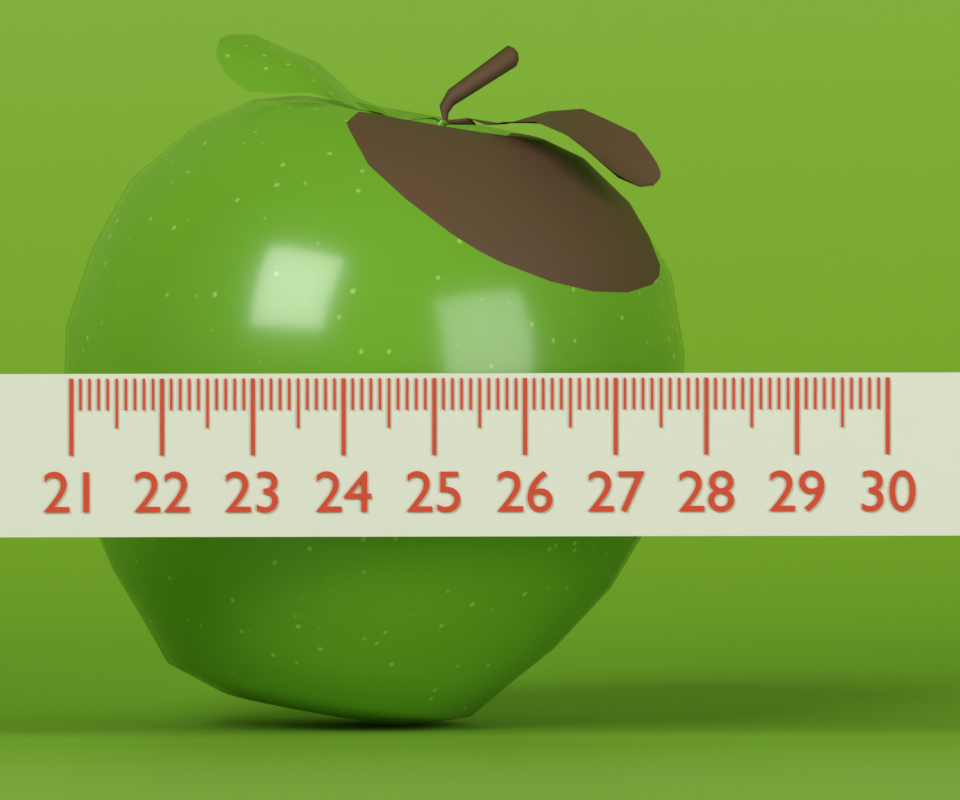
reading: 27.9 (no unit)
